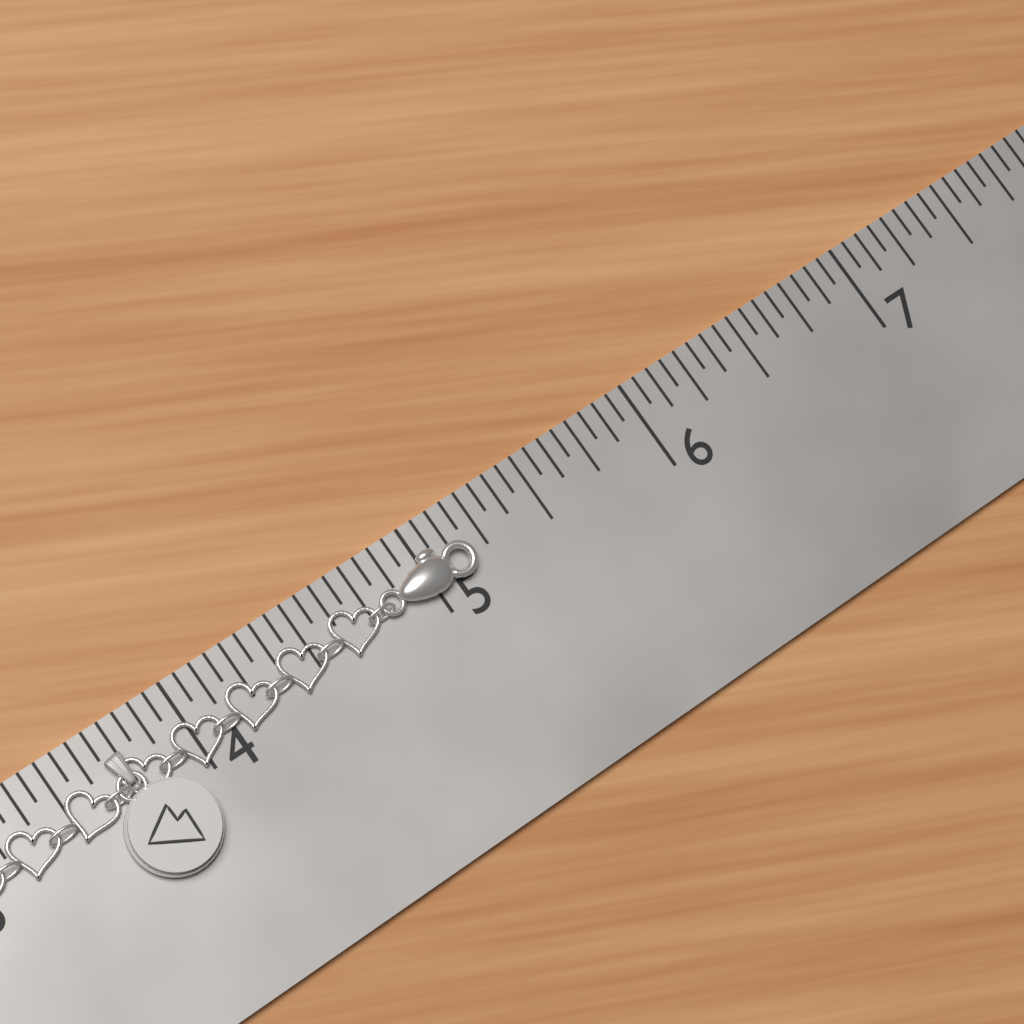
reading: 5.1875 in
